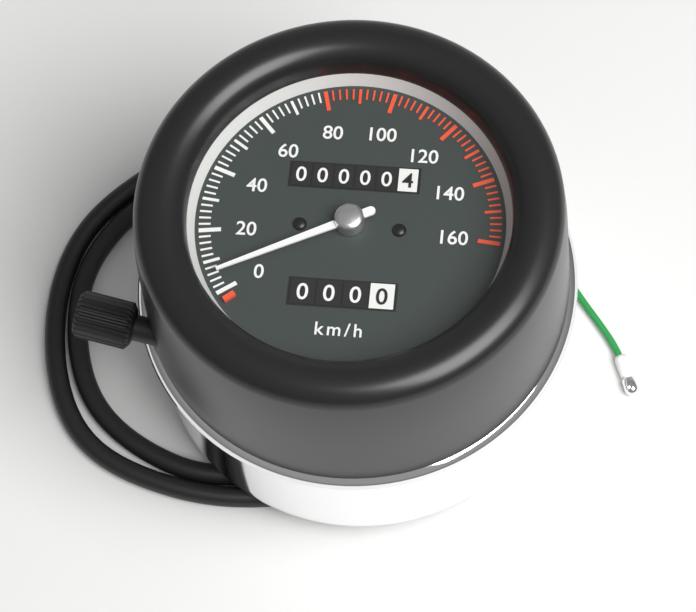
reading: 6 km/h
